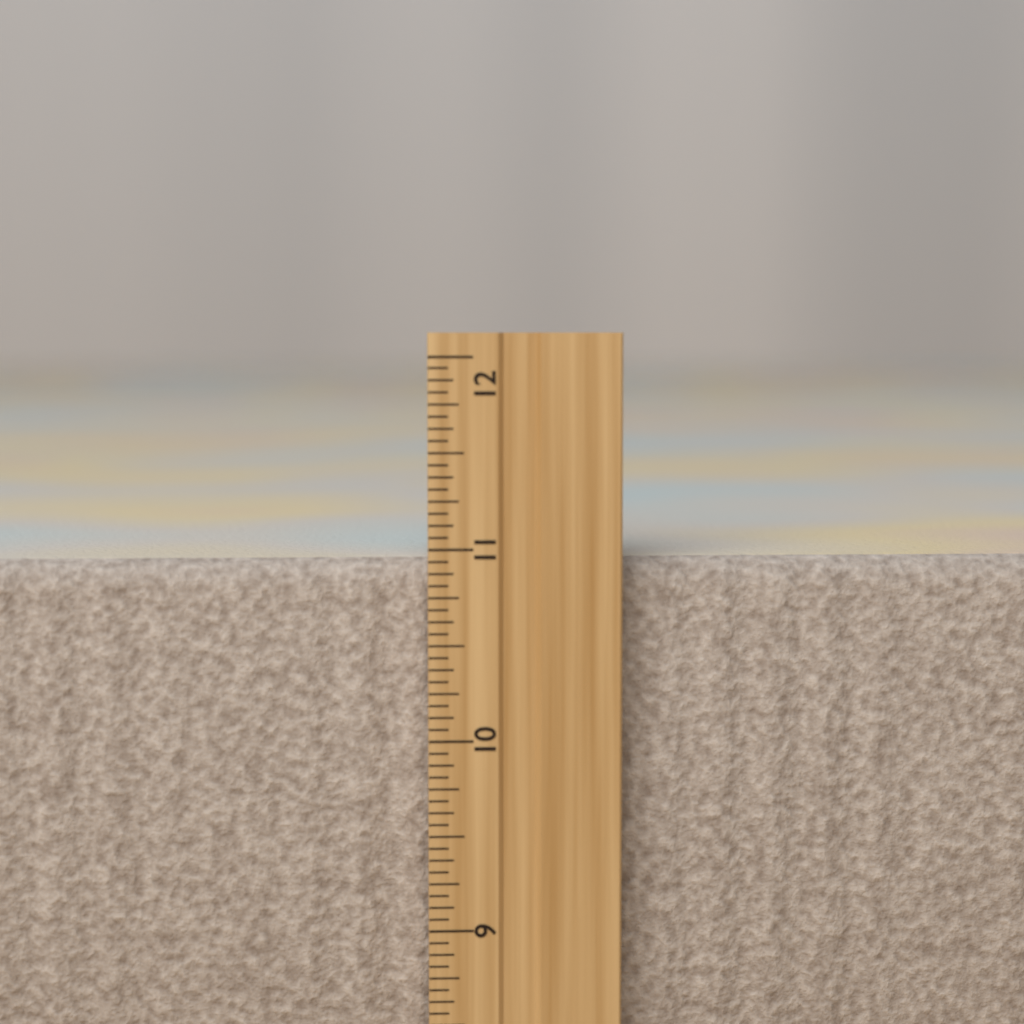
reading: 10.9375 inch
